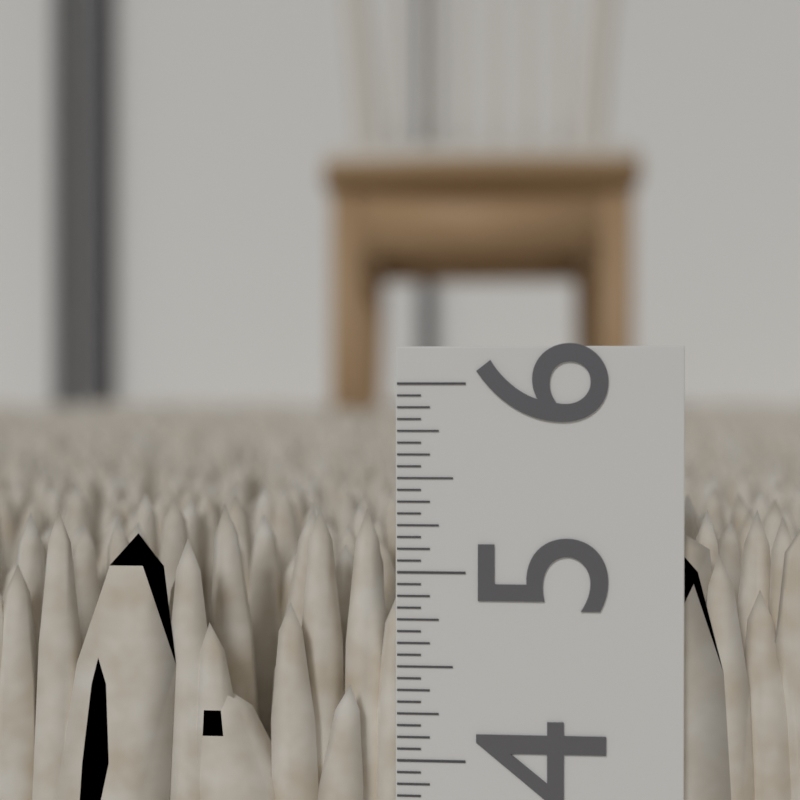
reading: 5.3125 in
